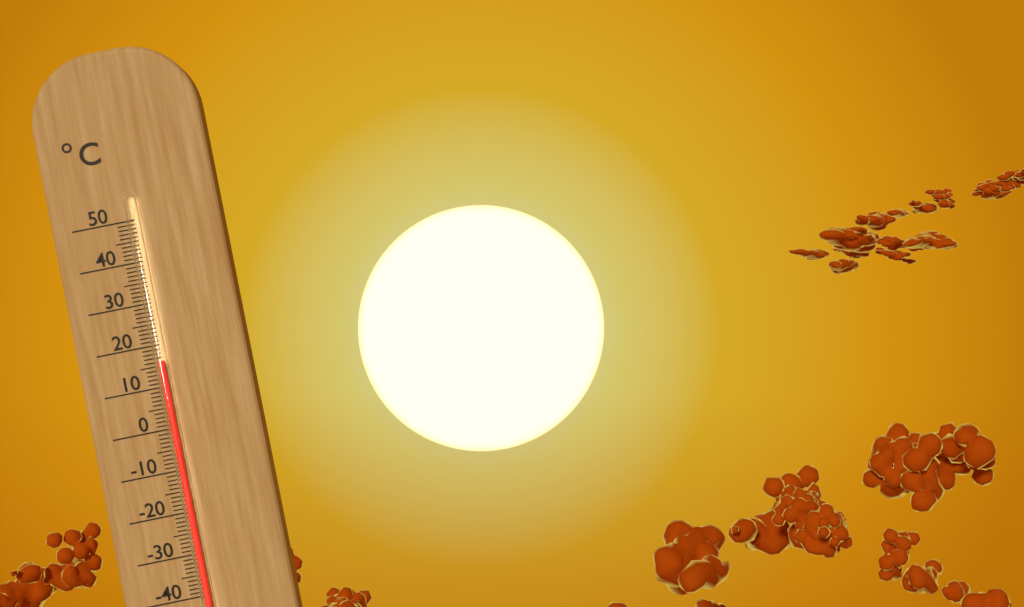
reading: 16 °C
